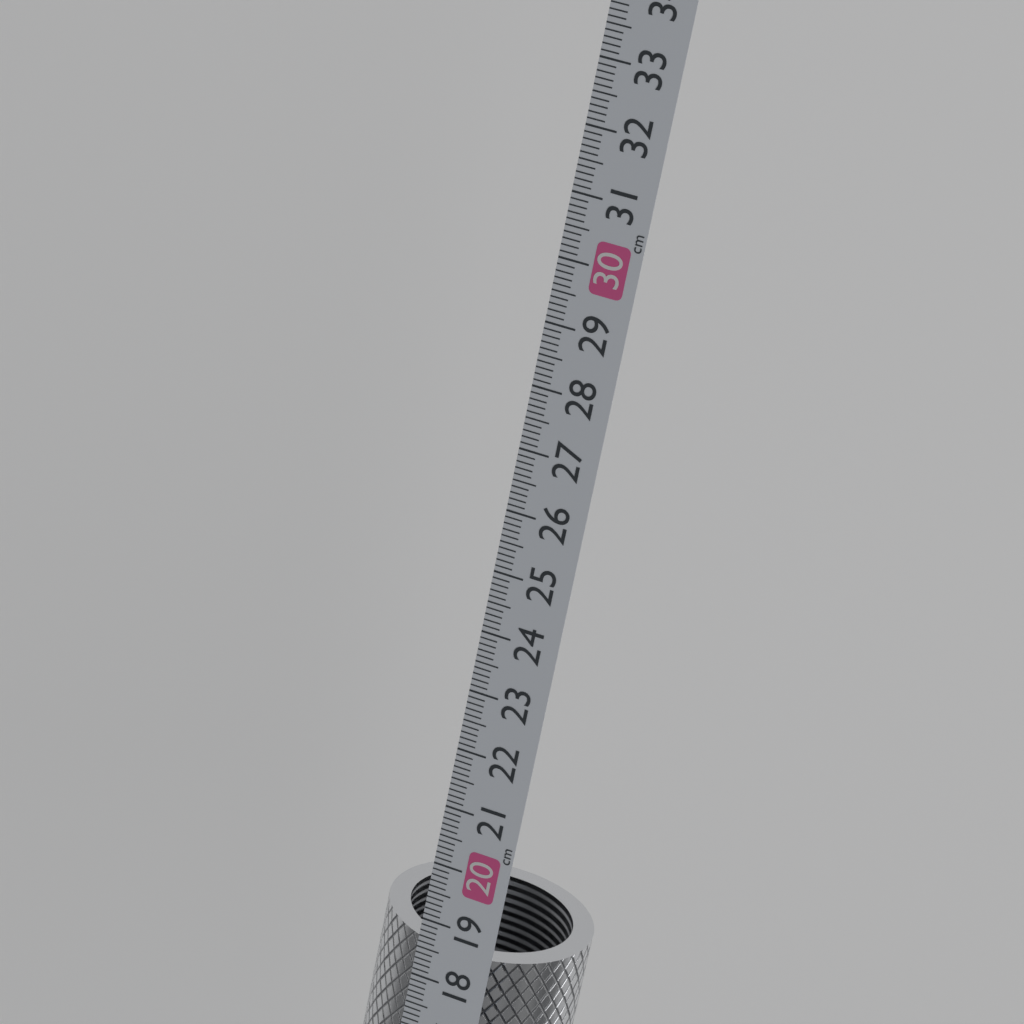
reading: 18.6 cm
